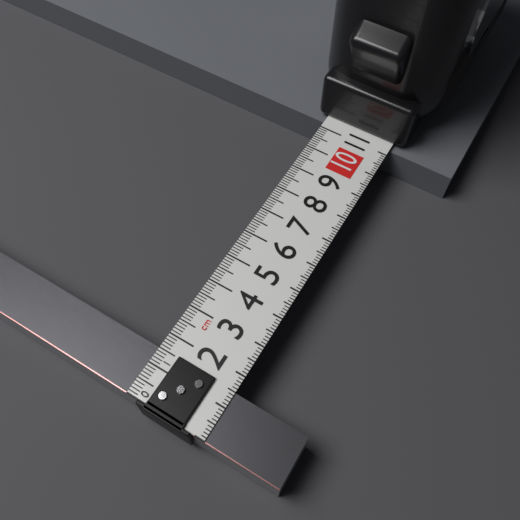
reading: 1.5 cm
